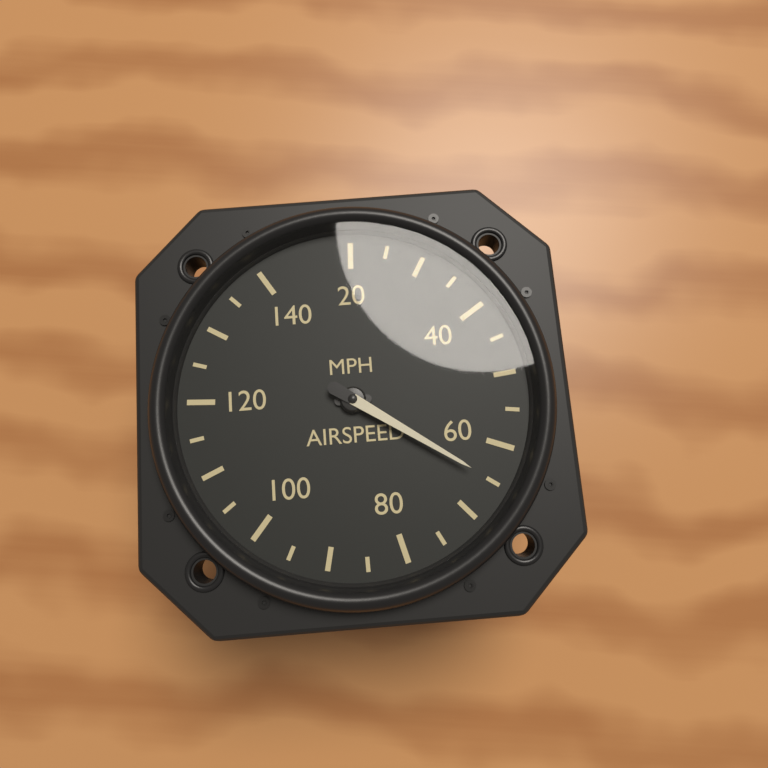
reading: 65 MPH
